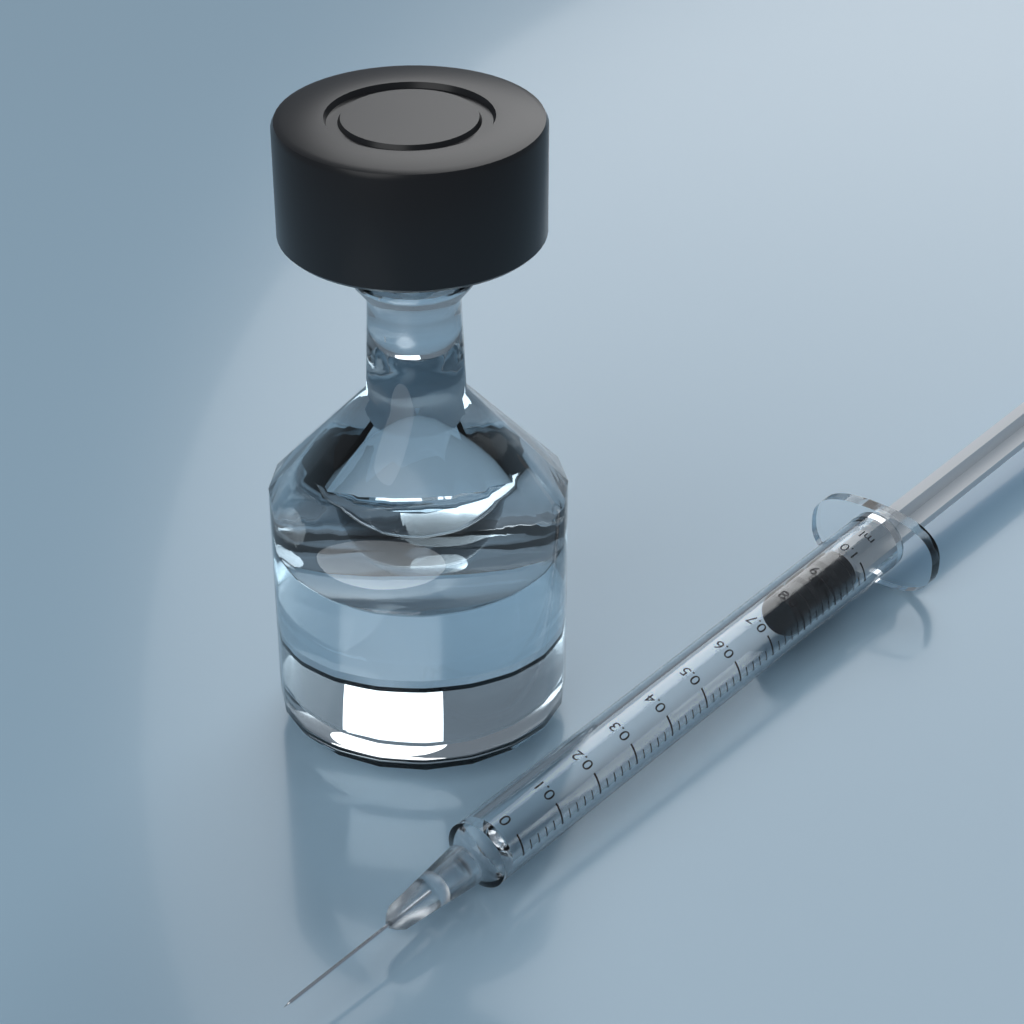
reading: 0.80 ml
